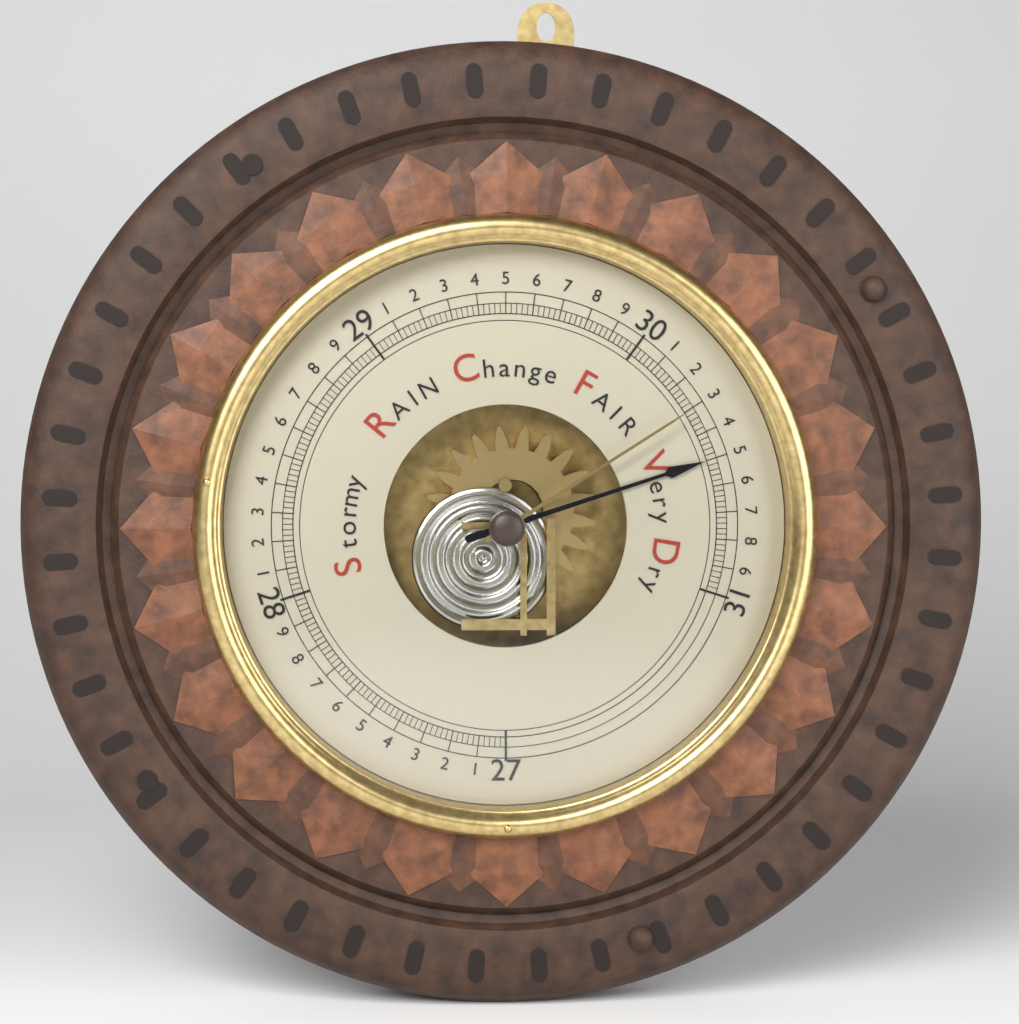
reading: 30.50 inHg
